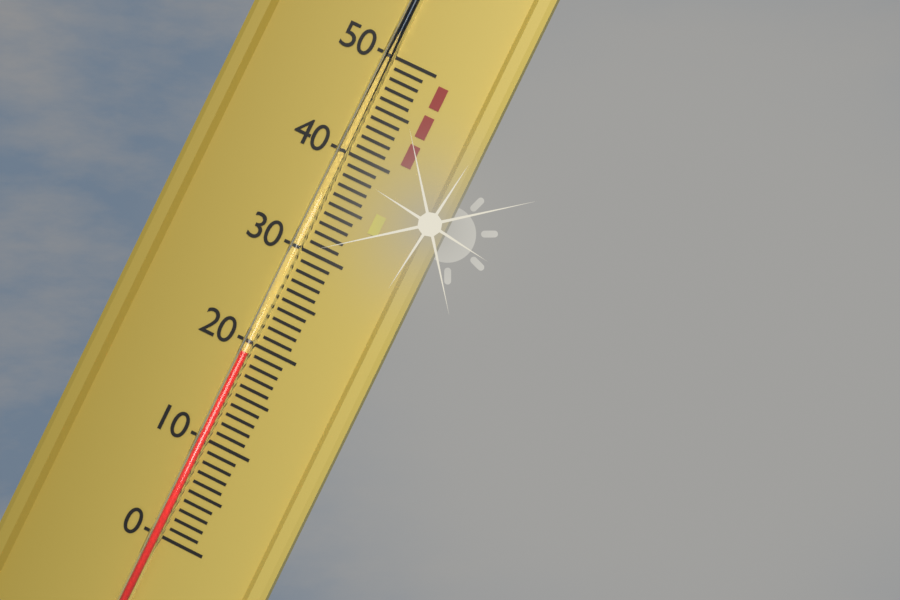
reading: 19 (no unit)
